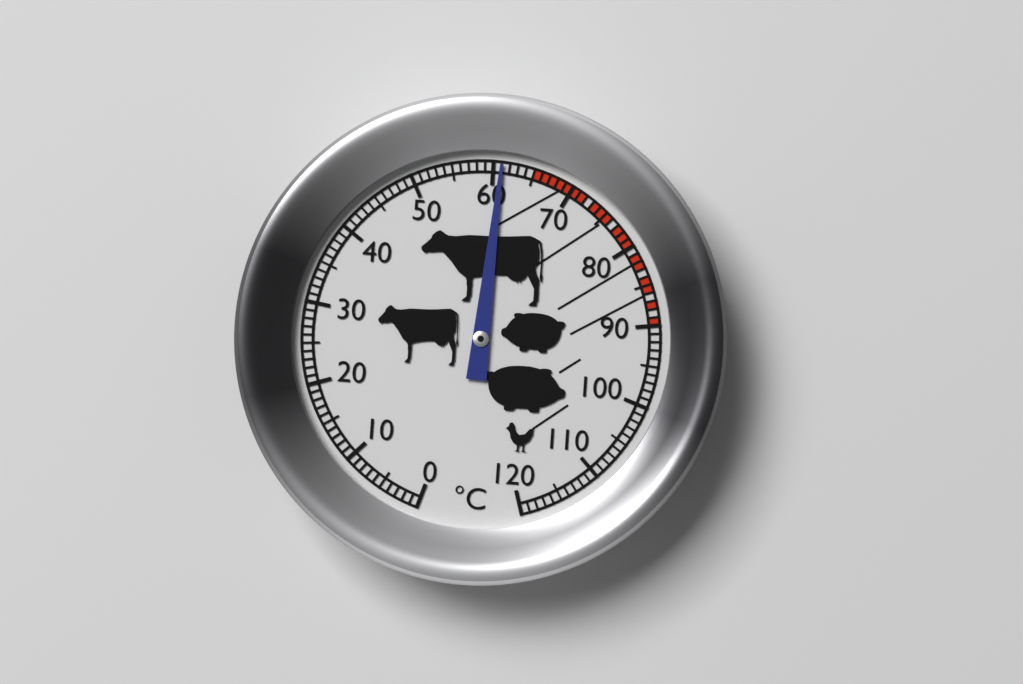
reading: 61 °C
